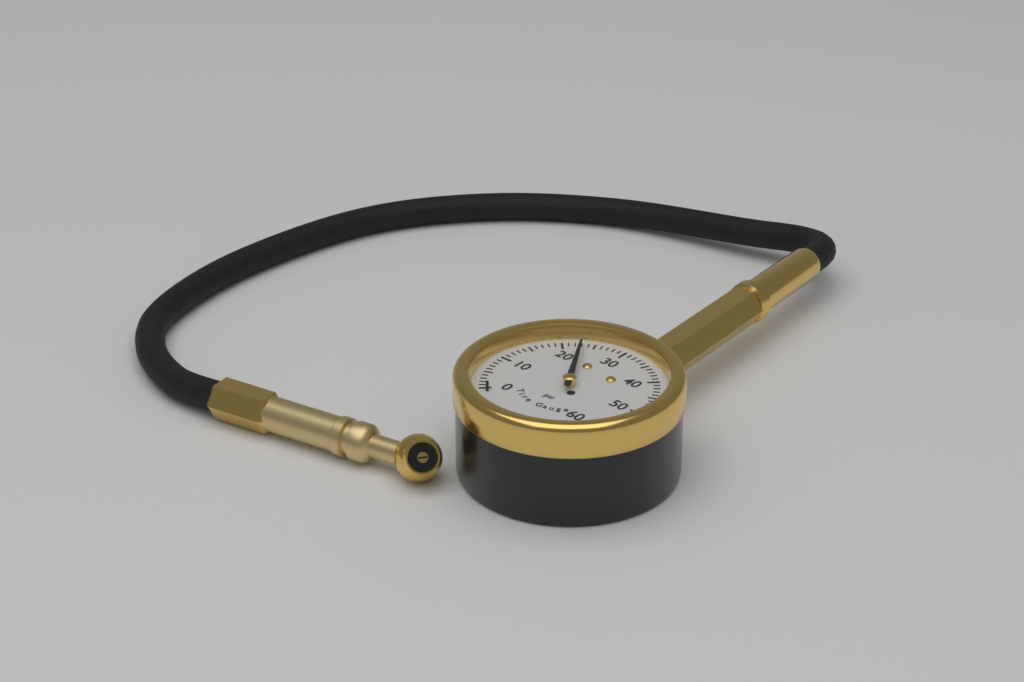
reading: 23 psi
